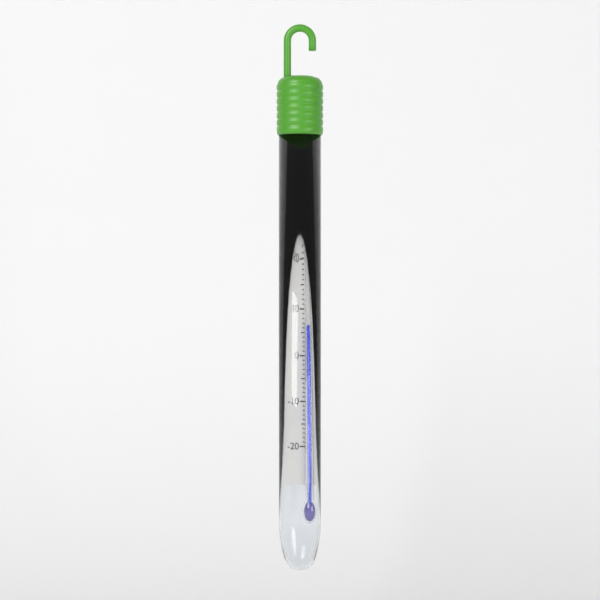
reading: 7 °C
